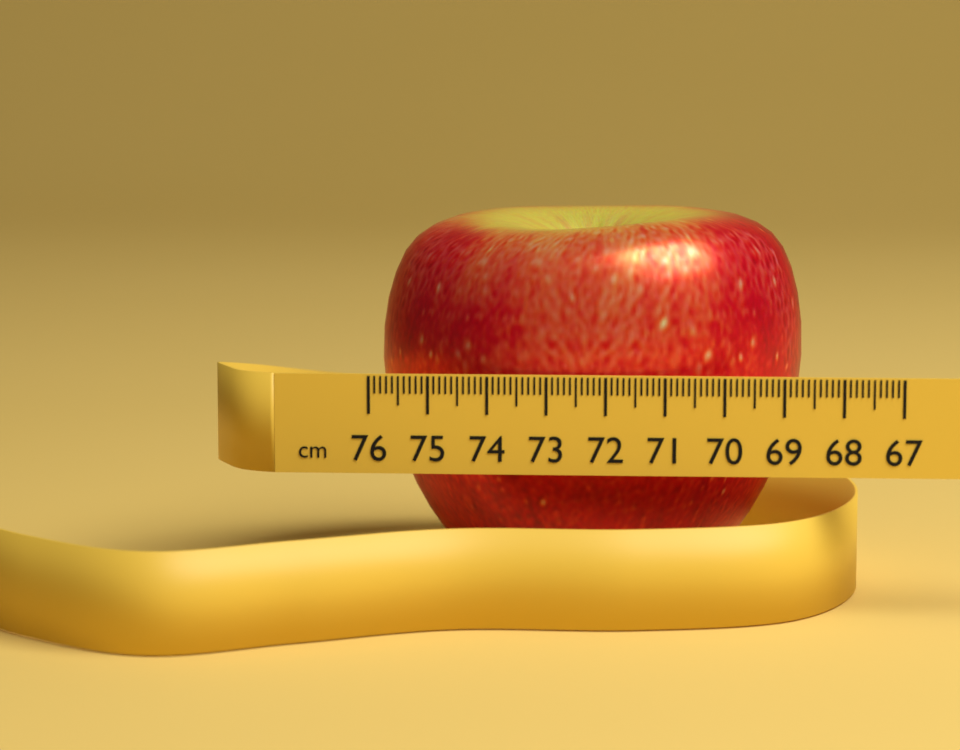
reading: 68.6 cm
